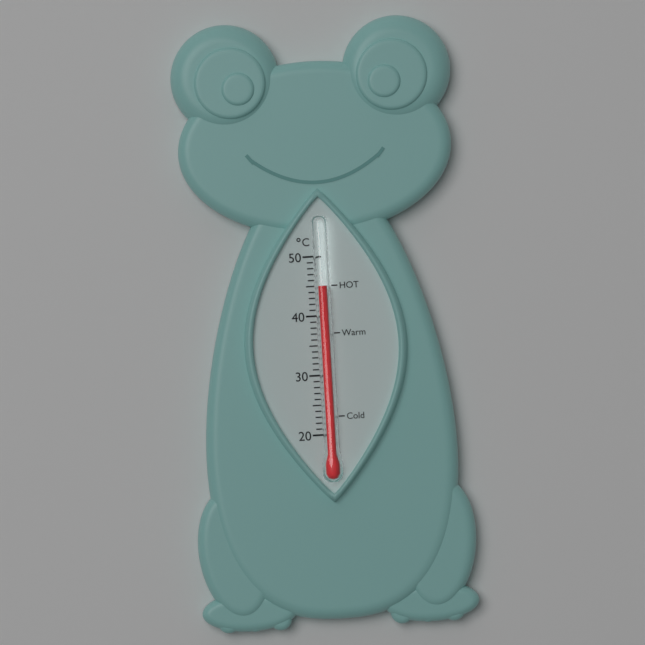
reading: 45 °C
